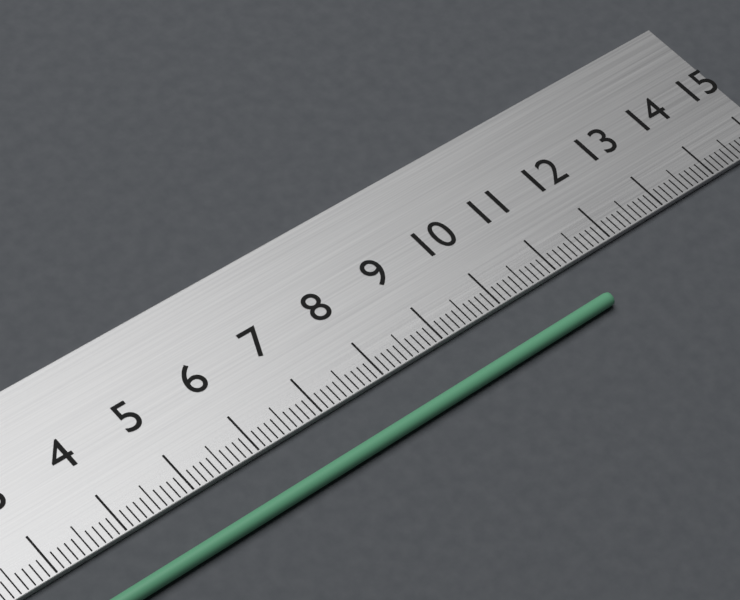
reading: 11.3 cm
